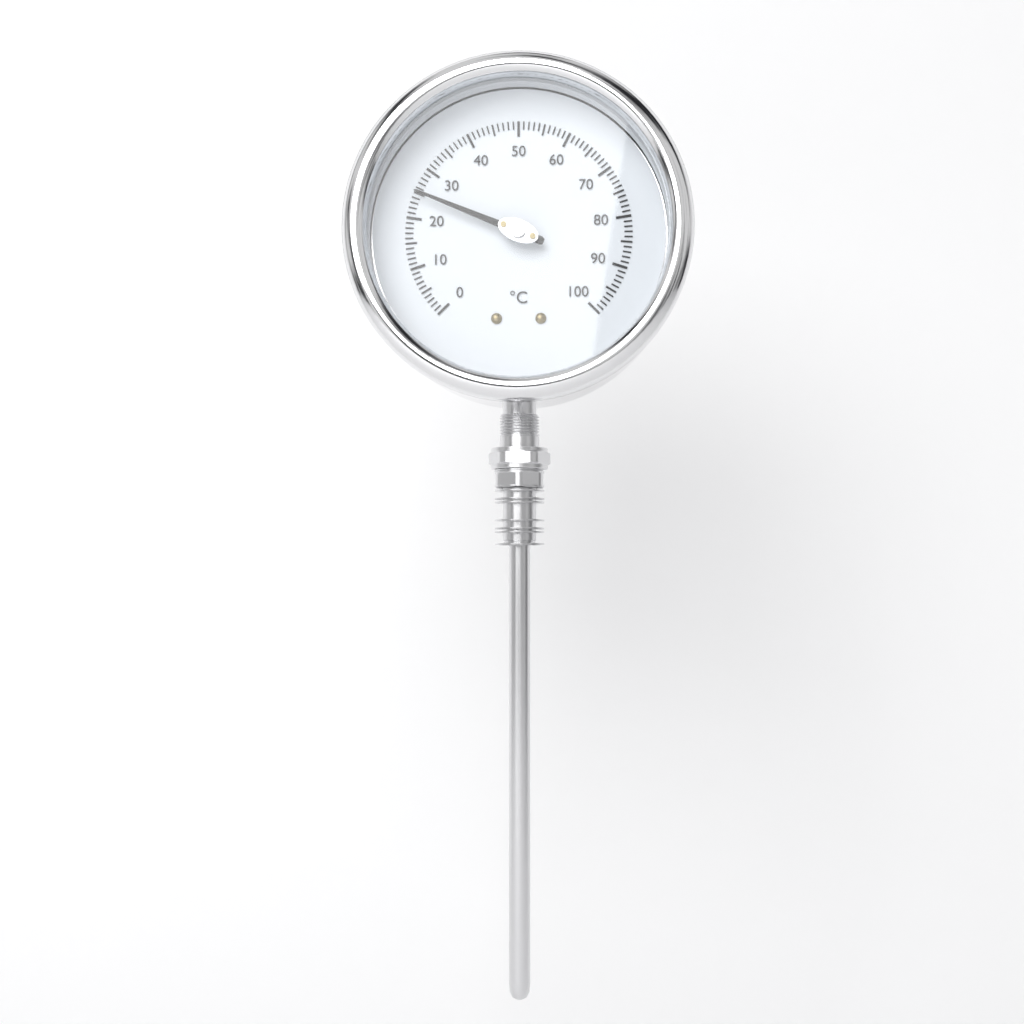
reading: 25 °C
